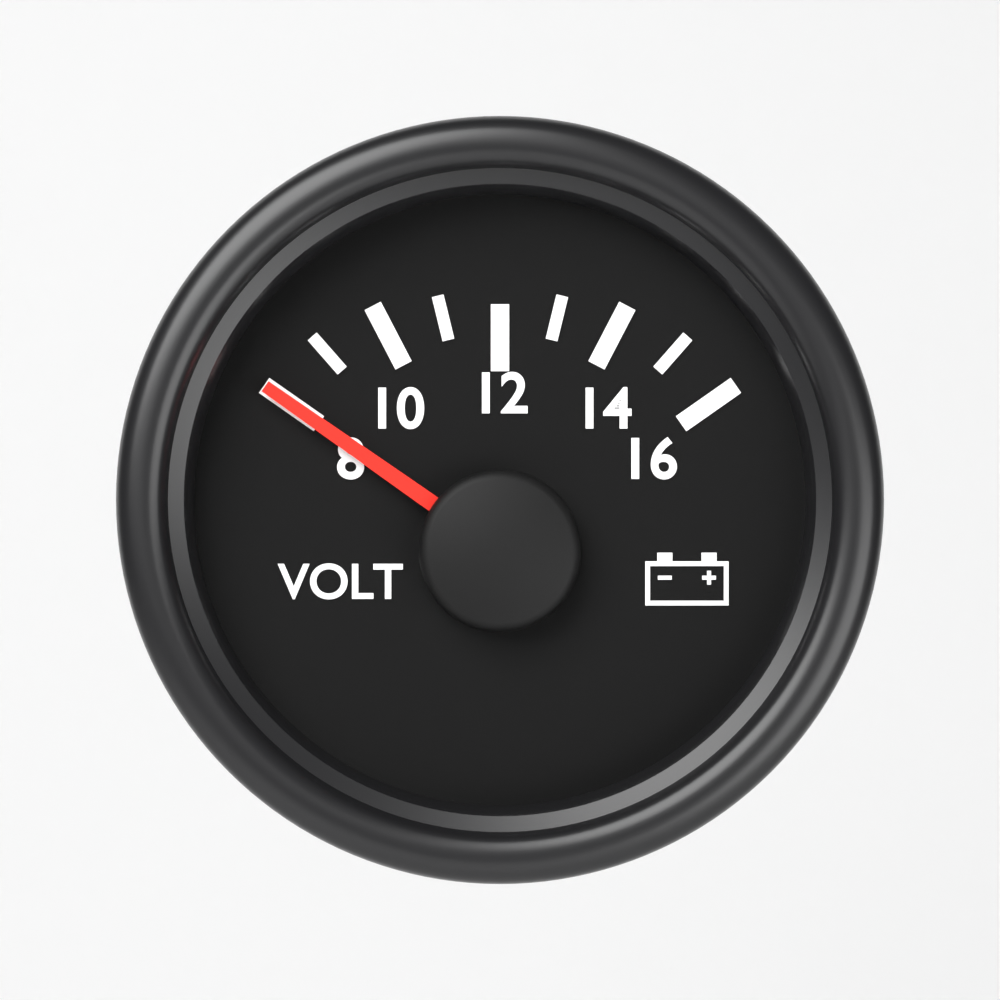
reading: 8 V
